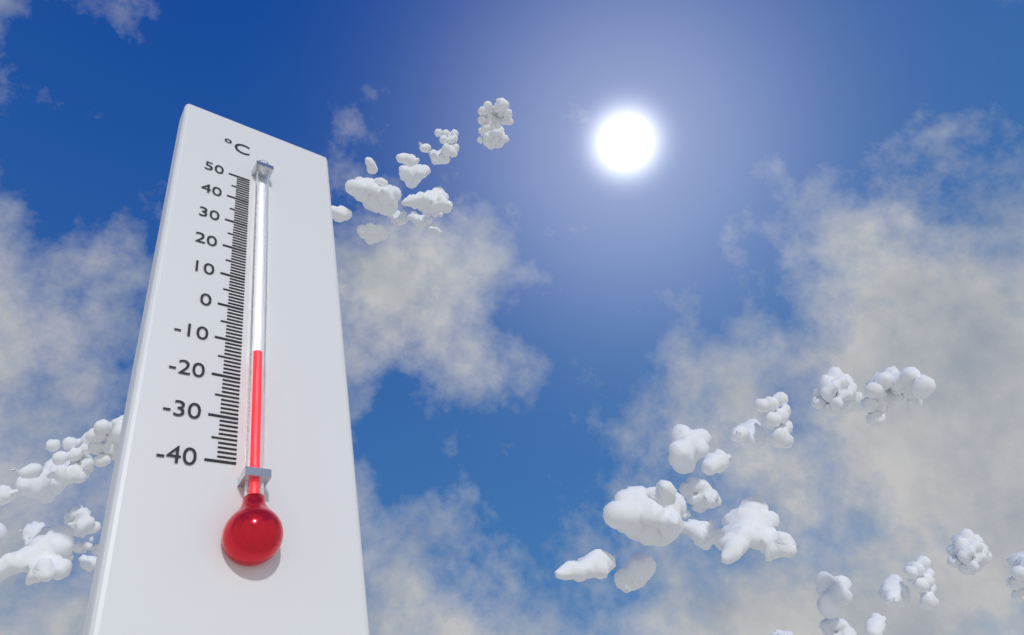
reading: -14 °C
